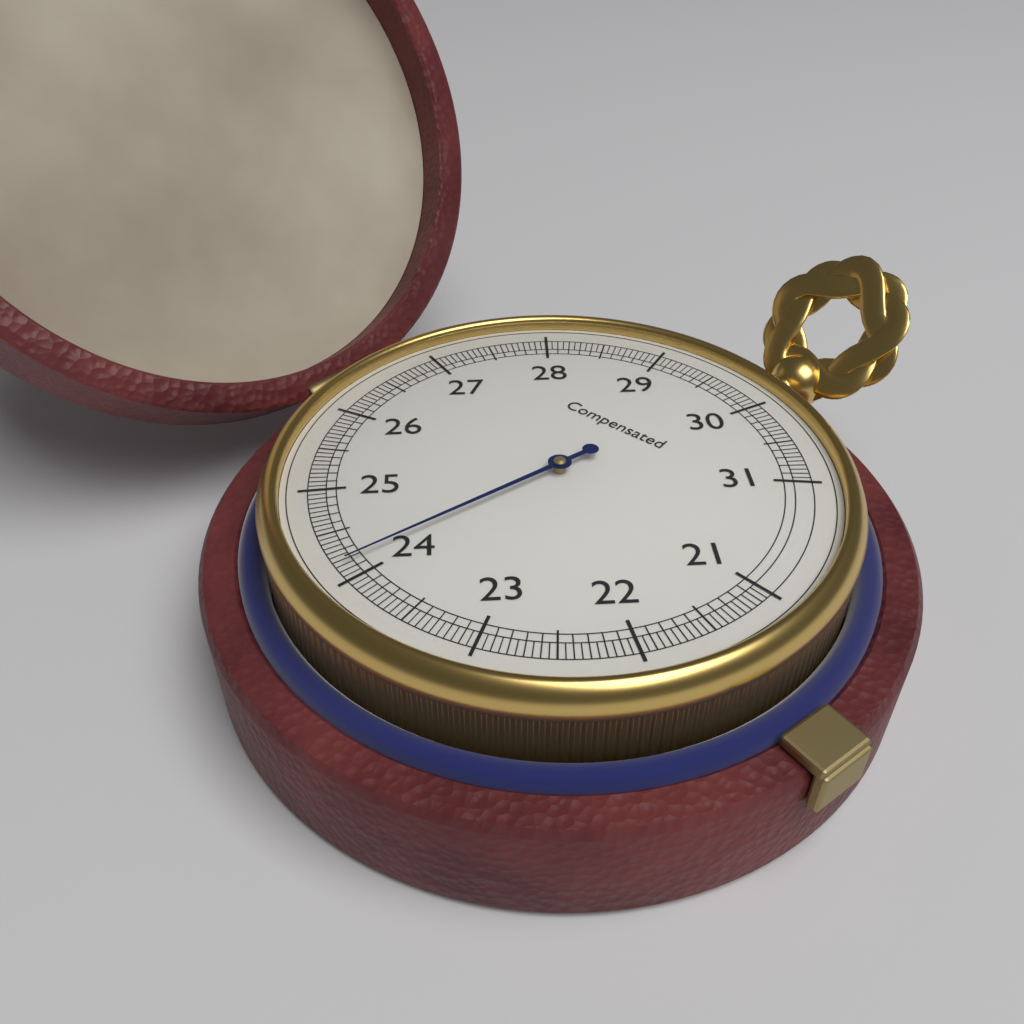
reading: 24.15 (no unit)
